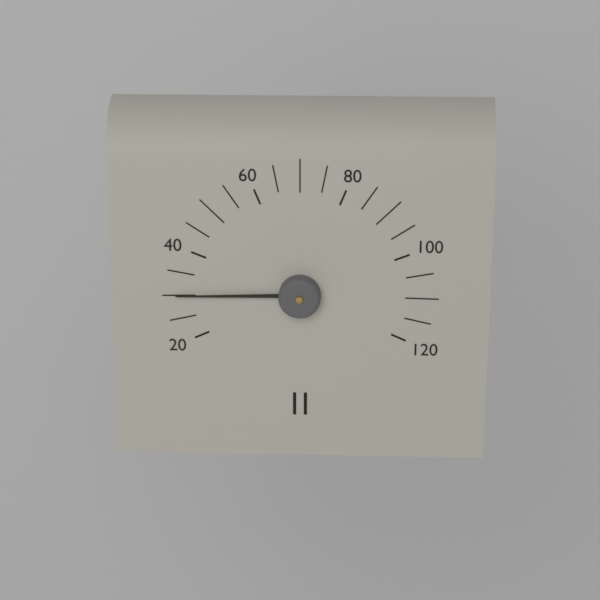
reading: 30 (no unit)
